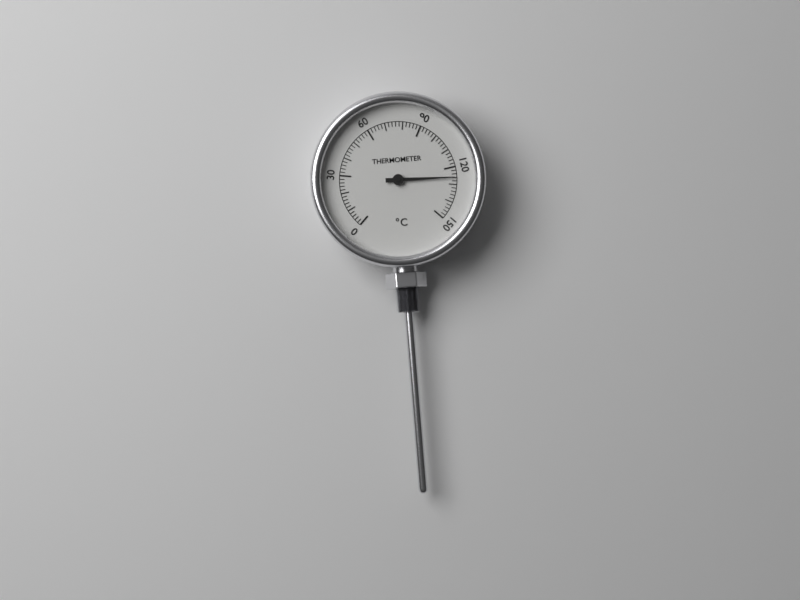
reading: 126 °C
